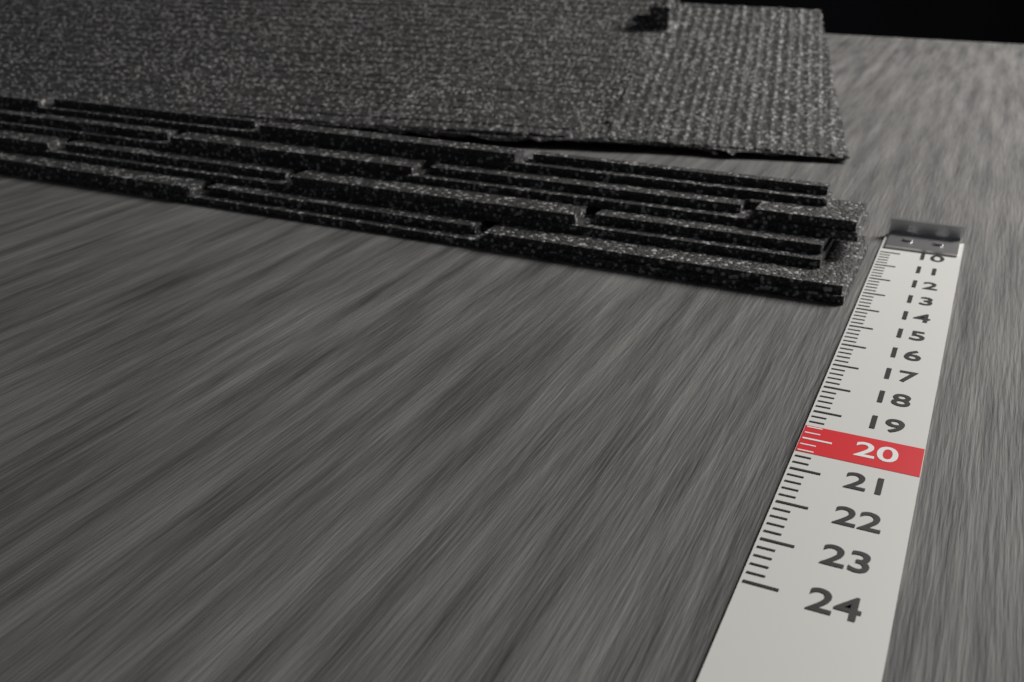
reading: 13.8 (no unit)
